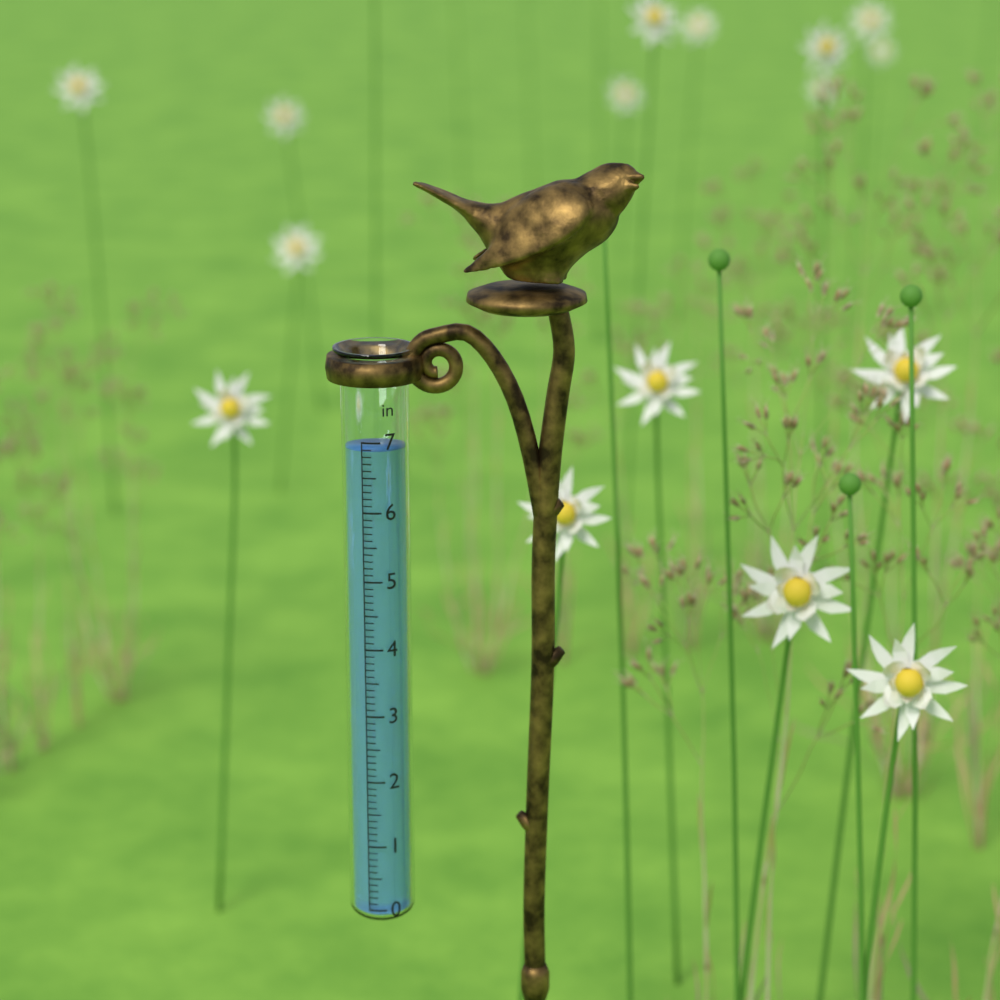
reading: 6.9 in
